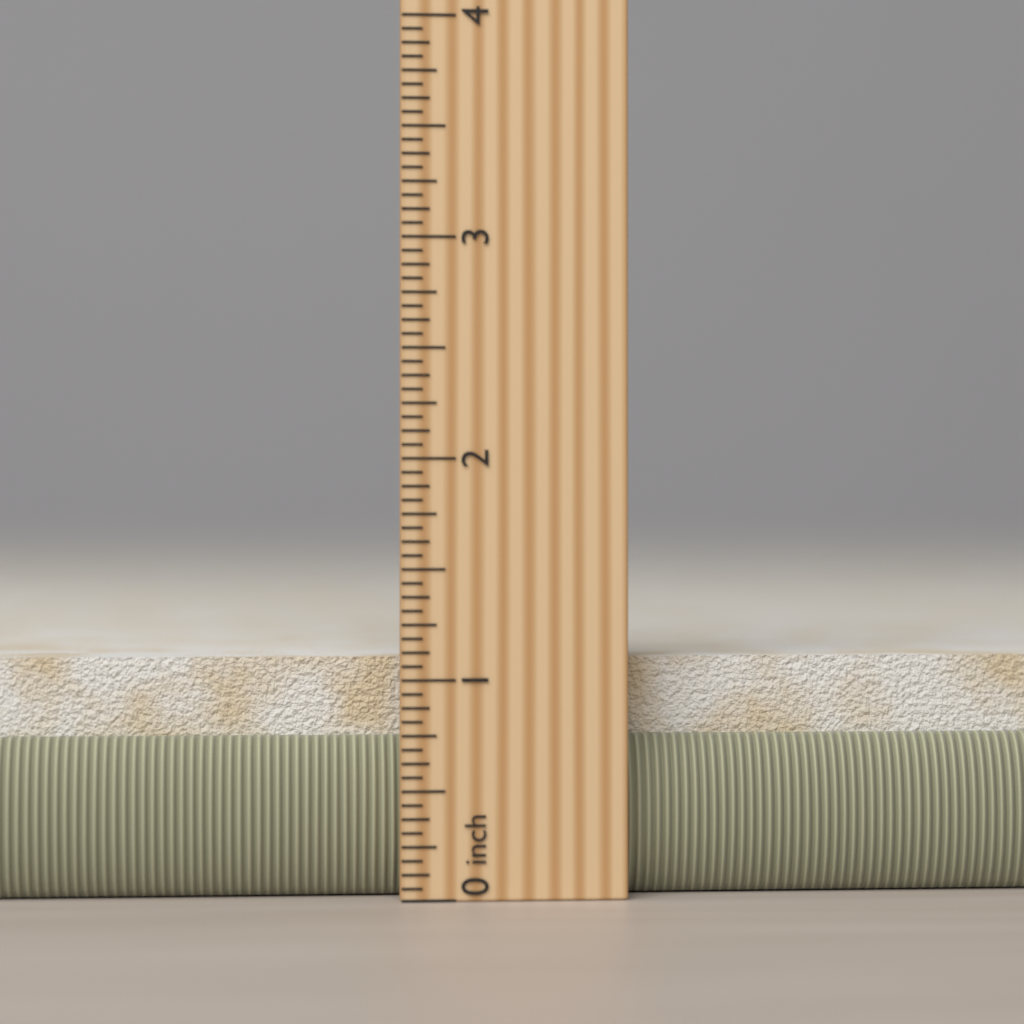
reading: 1.1875 in
